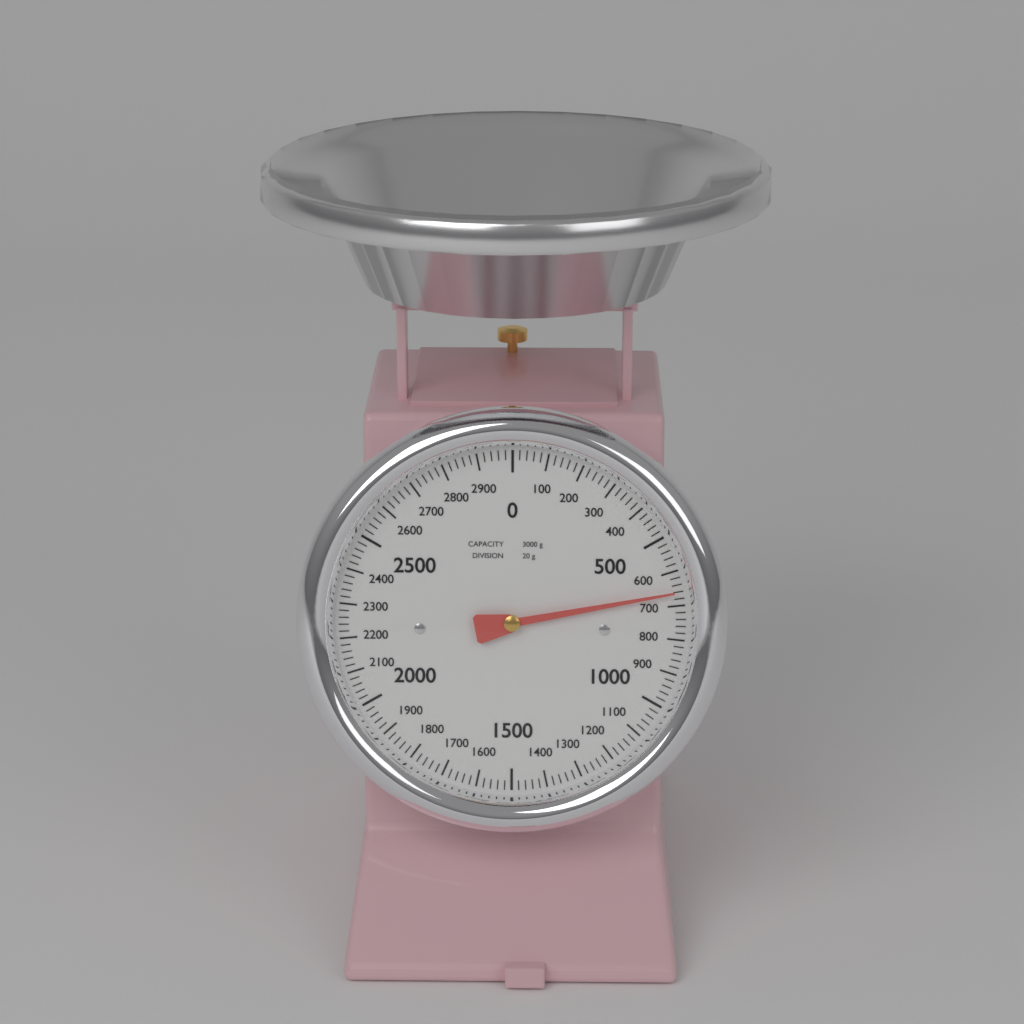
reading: 660 g
